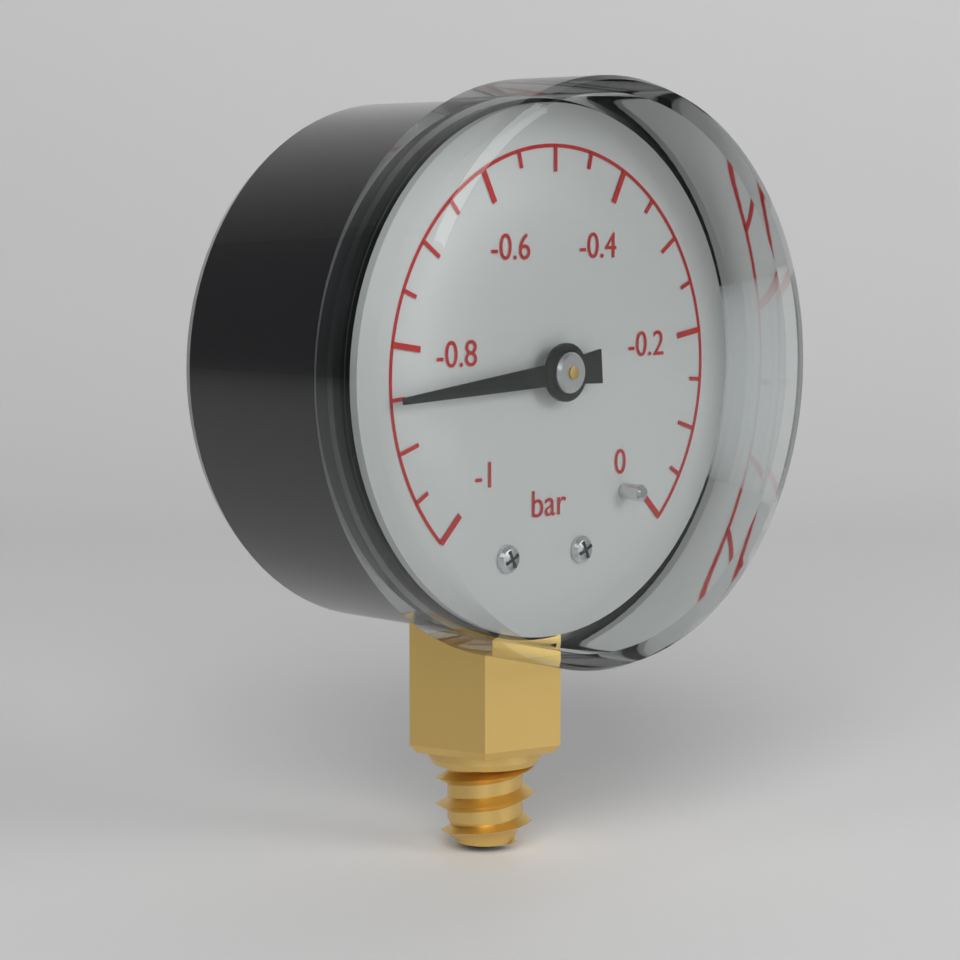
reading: -0.85 bar
